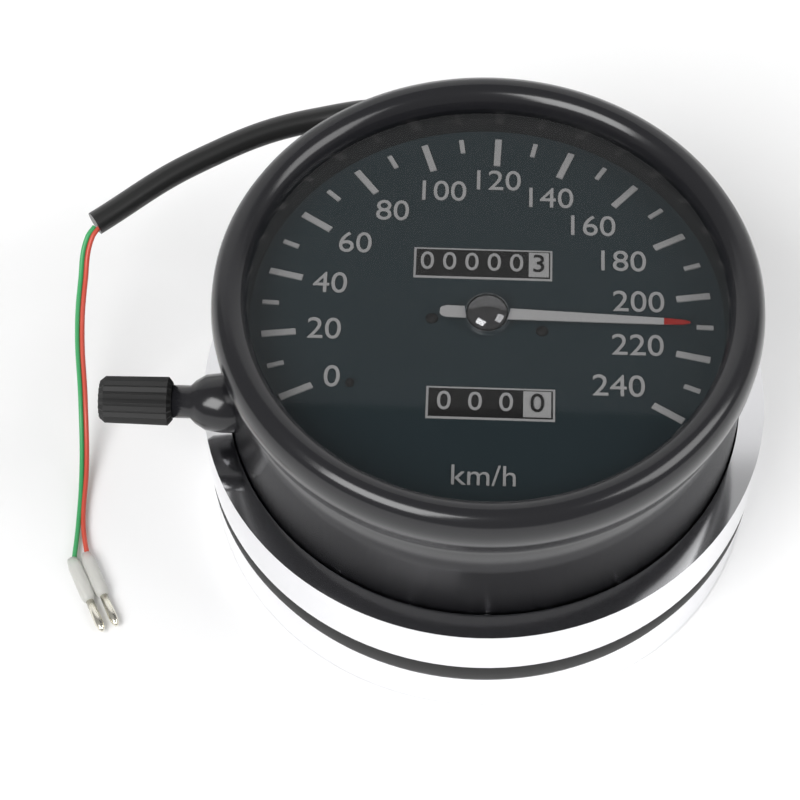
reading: 210 km/h
